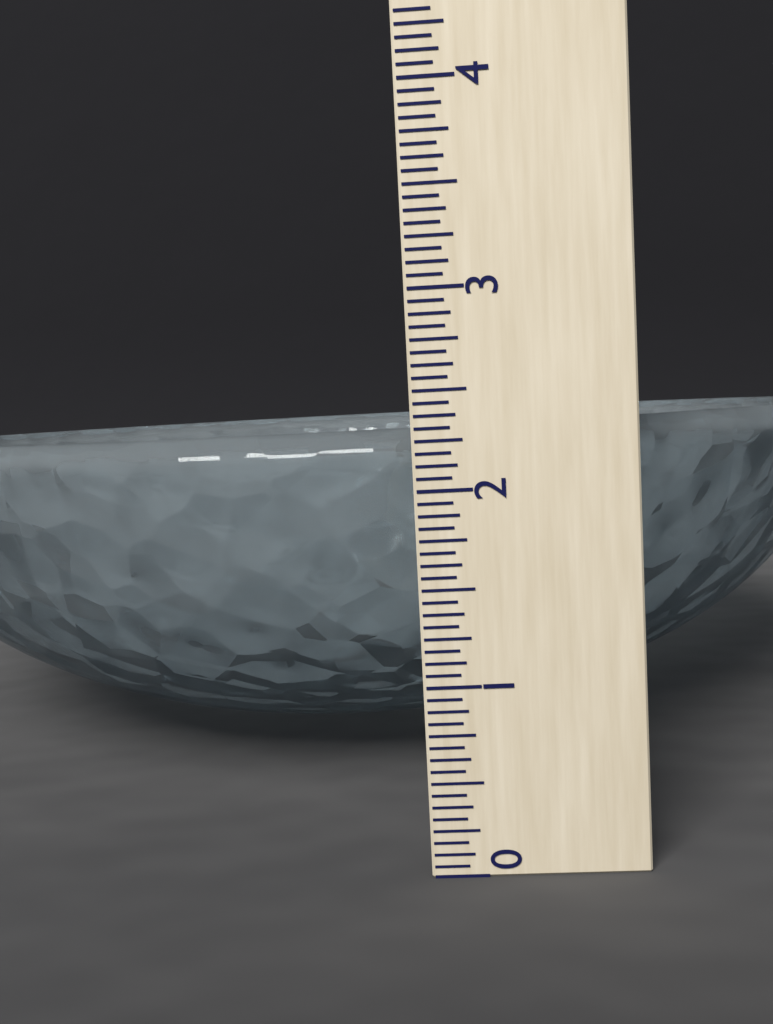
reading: 2.3125 (no unit)
